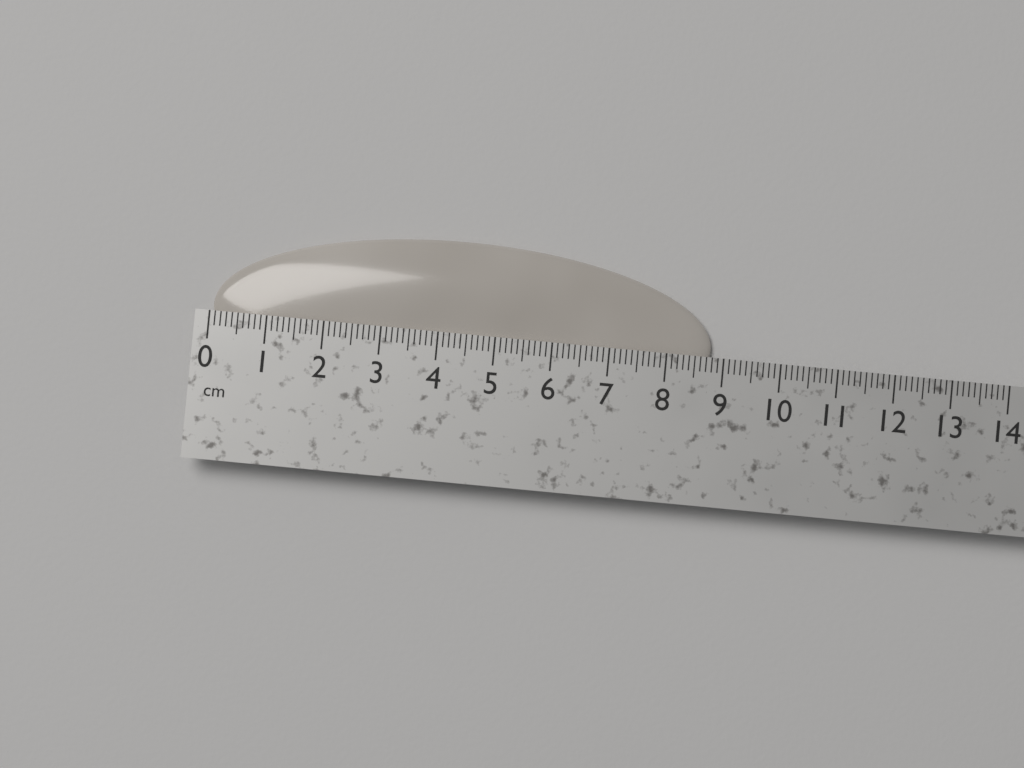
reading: 8.8 cm
